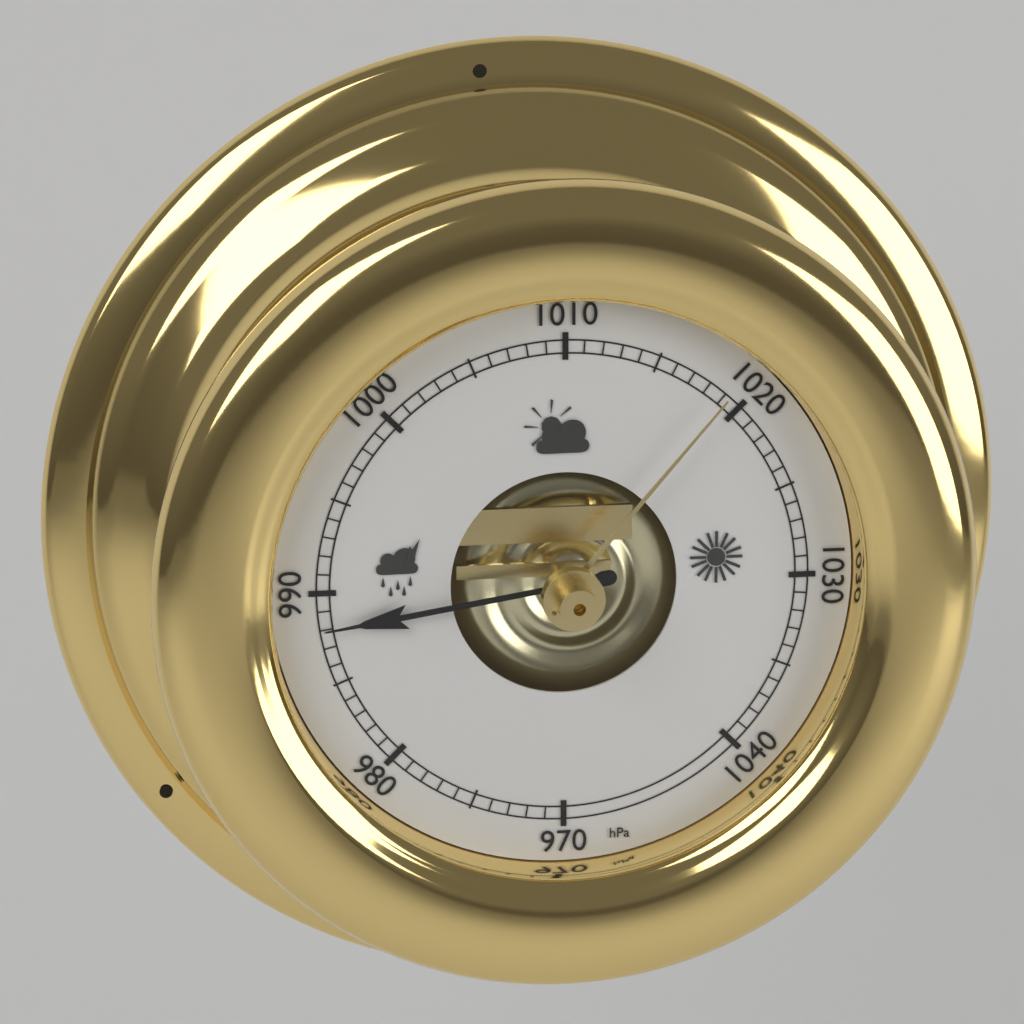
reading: 988 hPa
